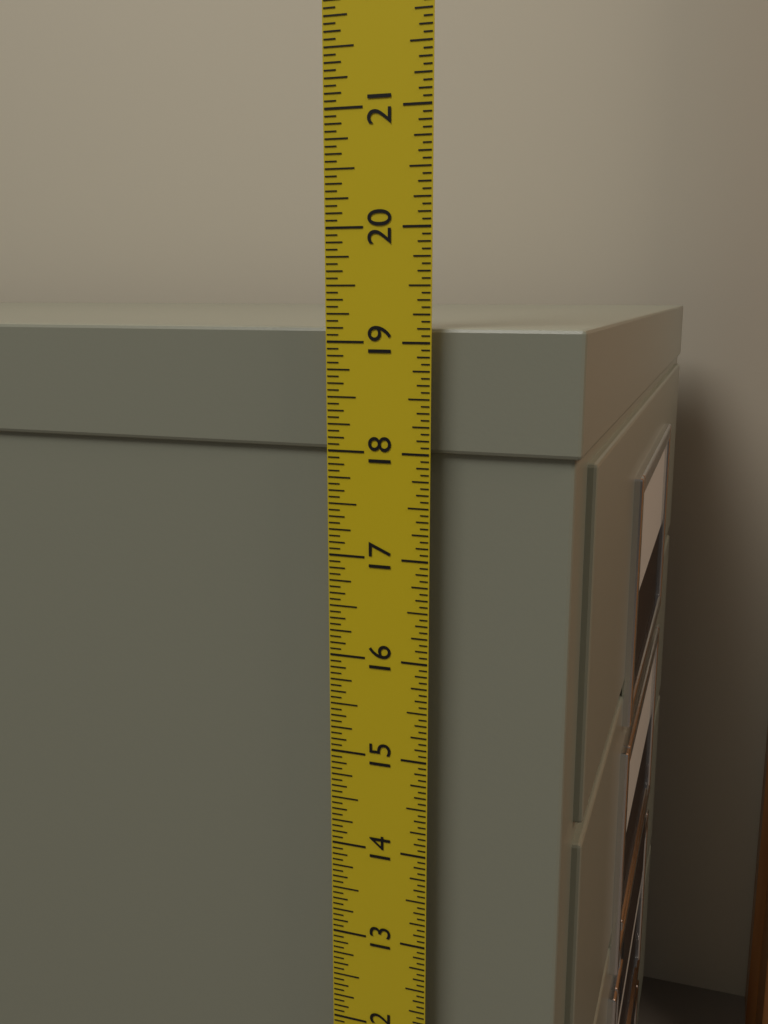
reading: 19.1250 in
